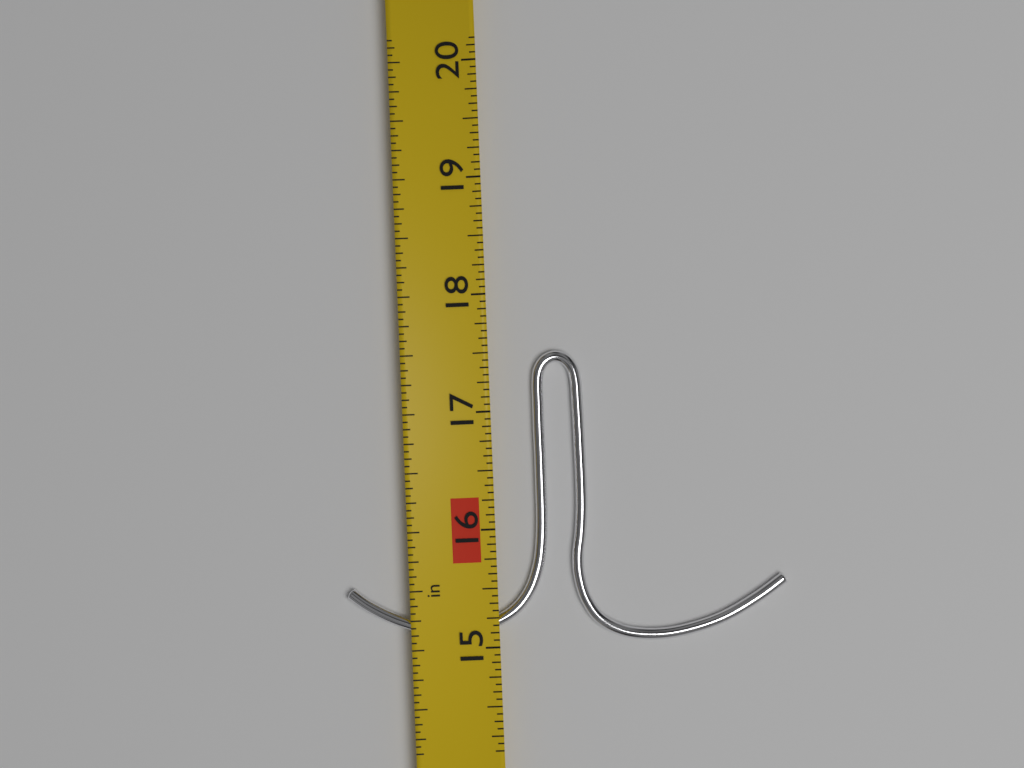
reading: 17.5000 in
